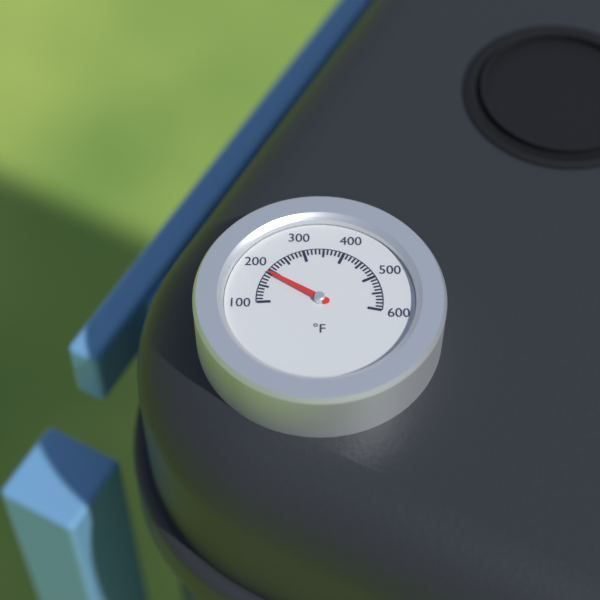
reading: 190 °F
